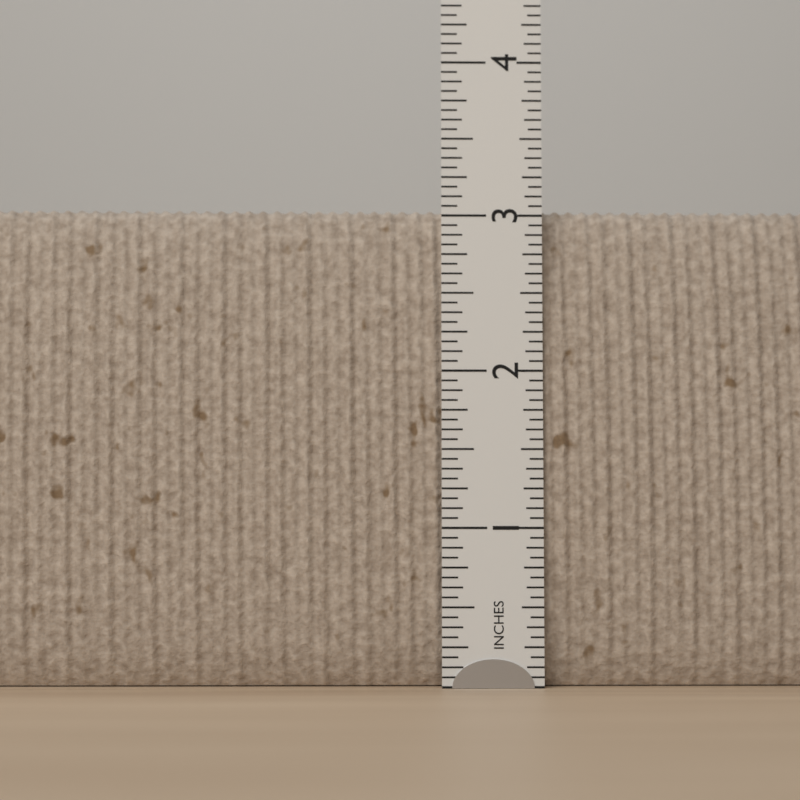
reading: 3.0625 in
